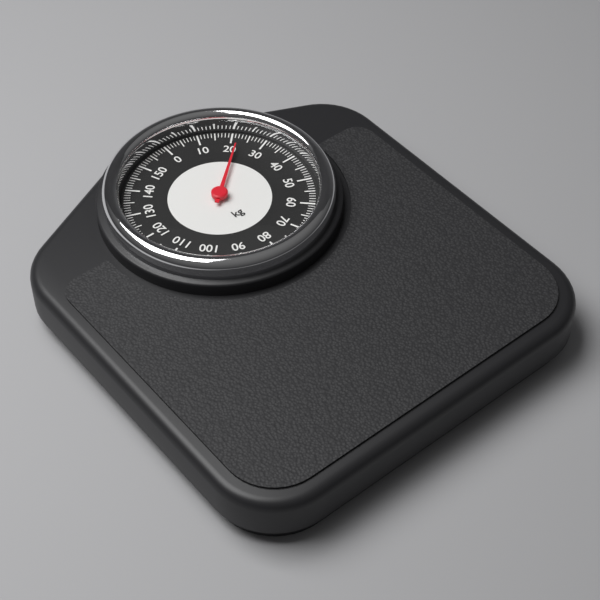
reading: 22 kg
